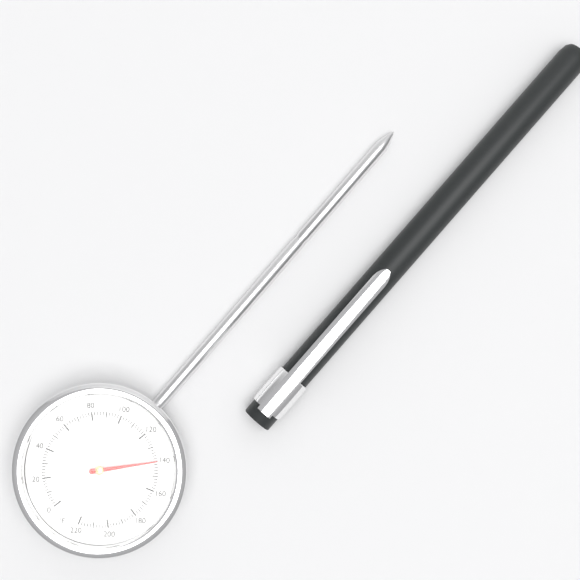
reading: 140 °F
